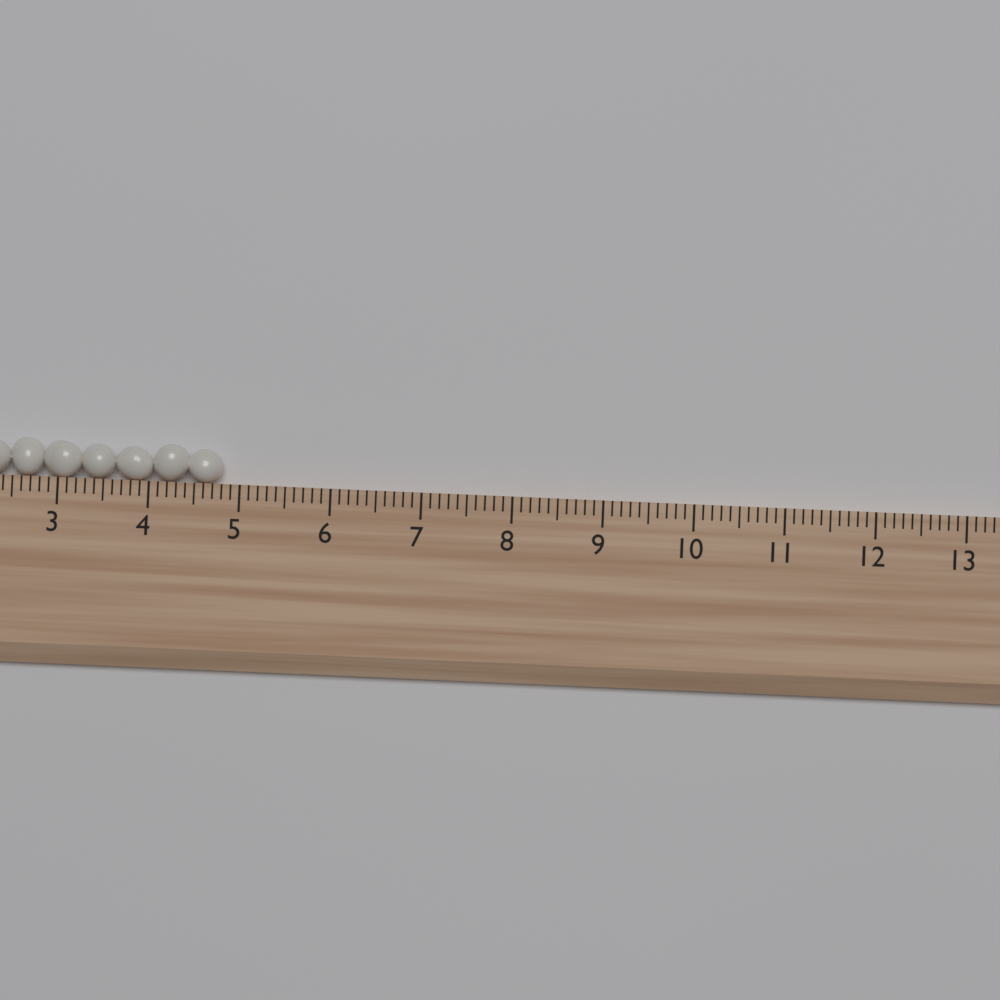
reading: 4.8 (no unit)
